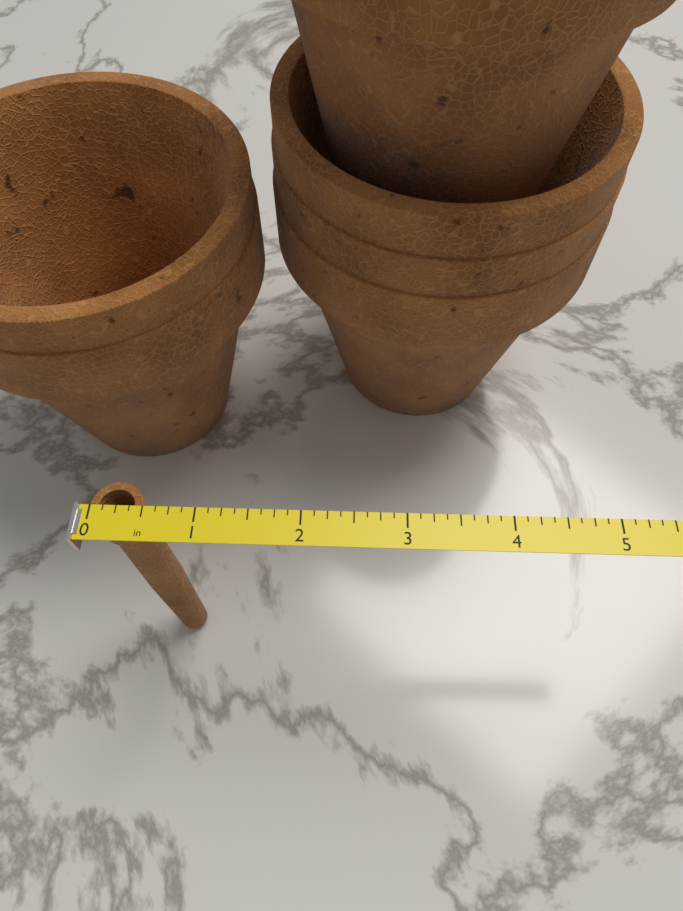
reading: 0.500 in
